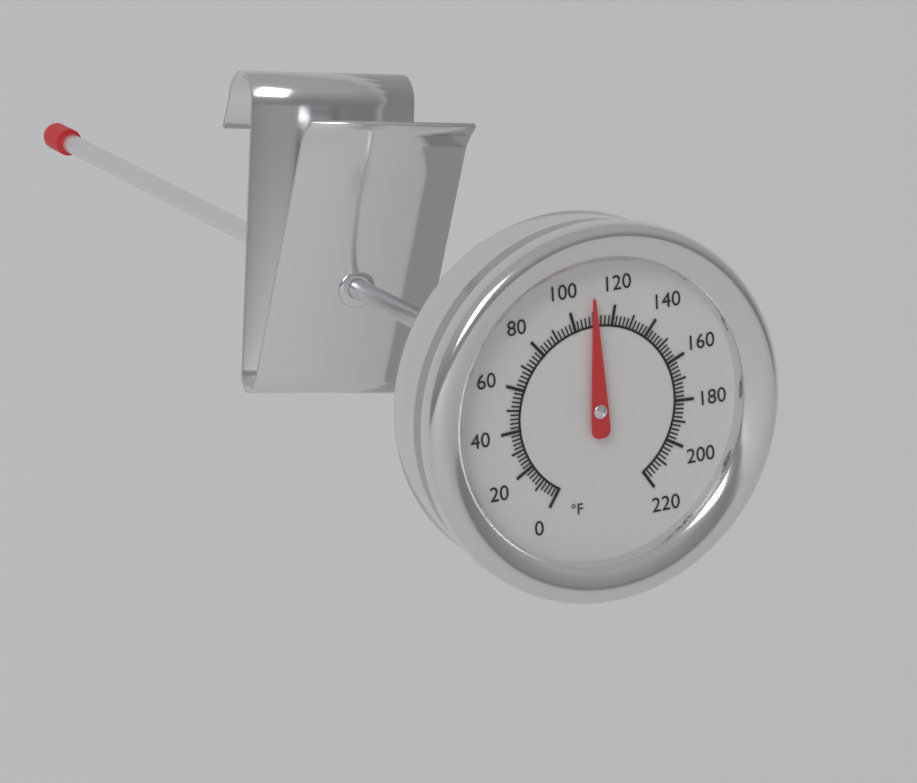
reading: 110 °F
